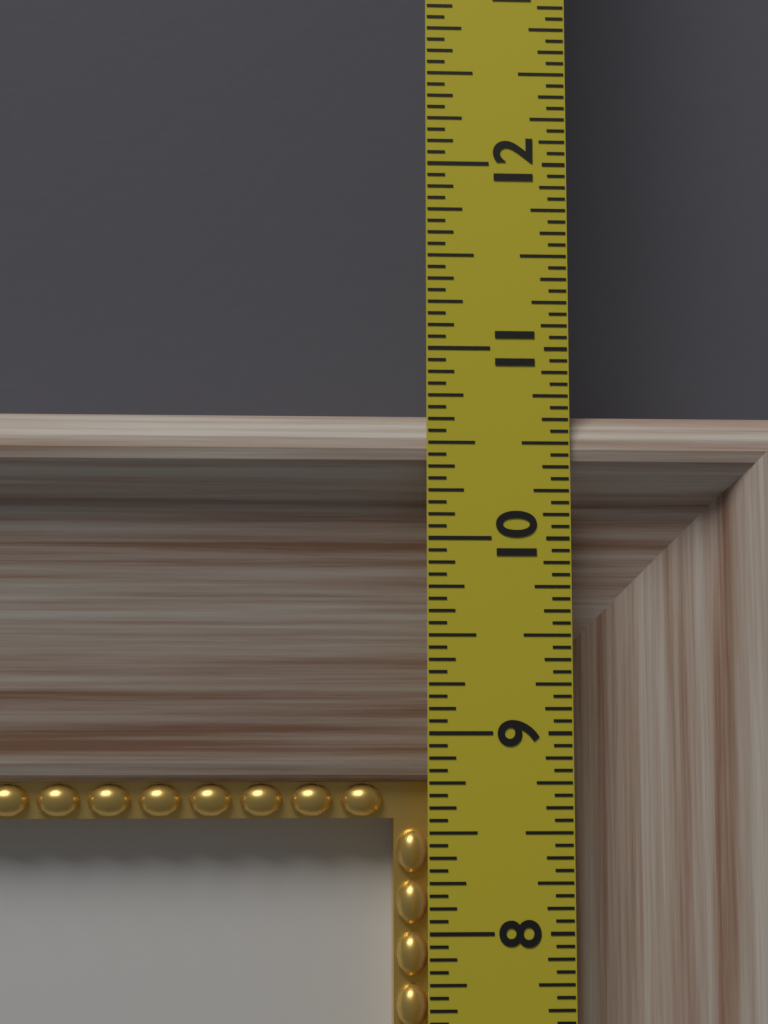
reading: 10.6875 in
